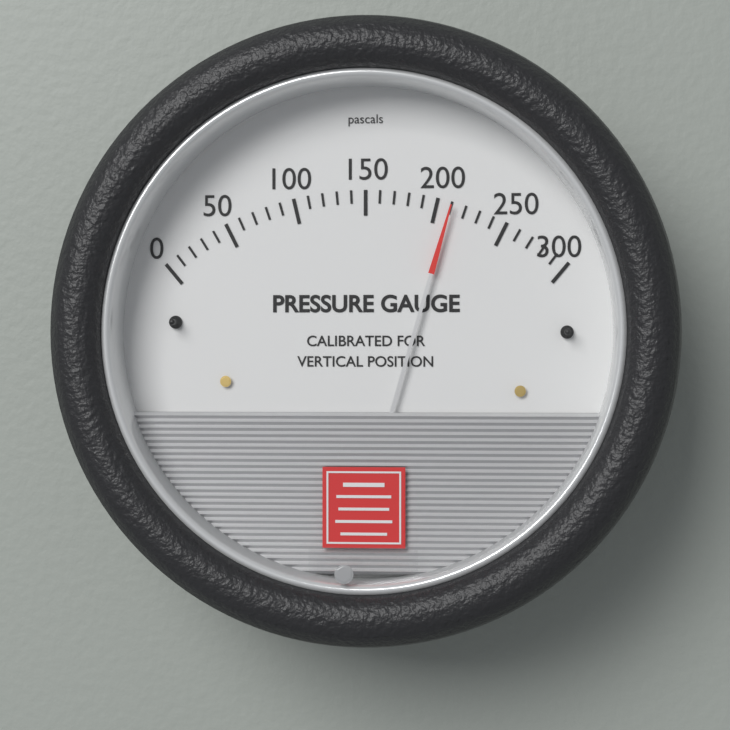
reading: 210 Pa
